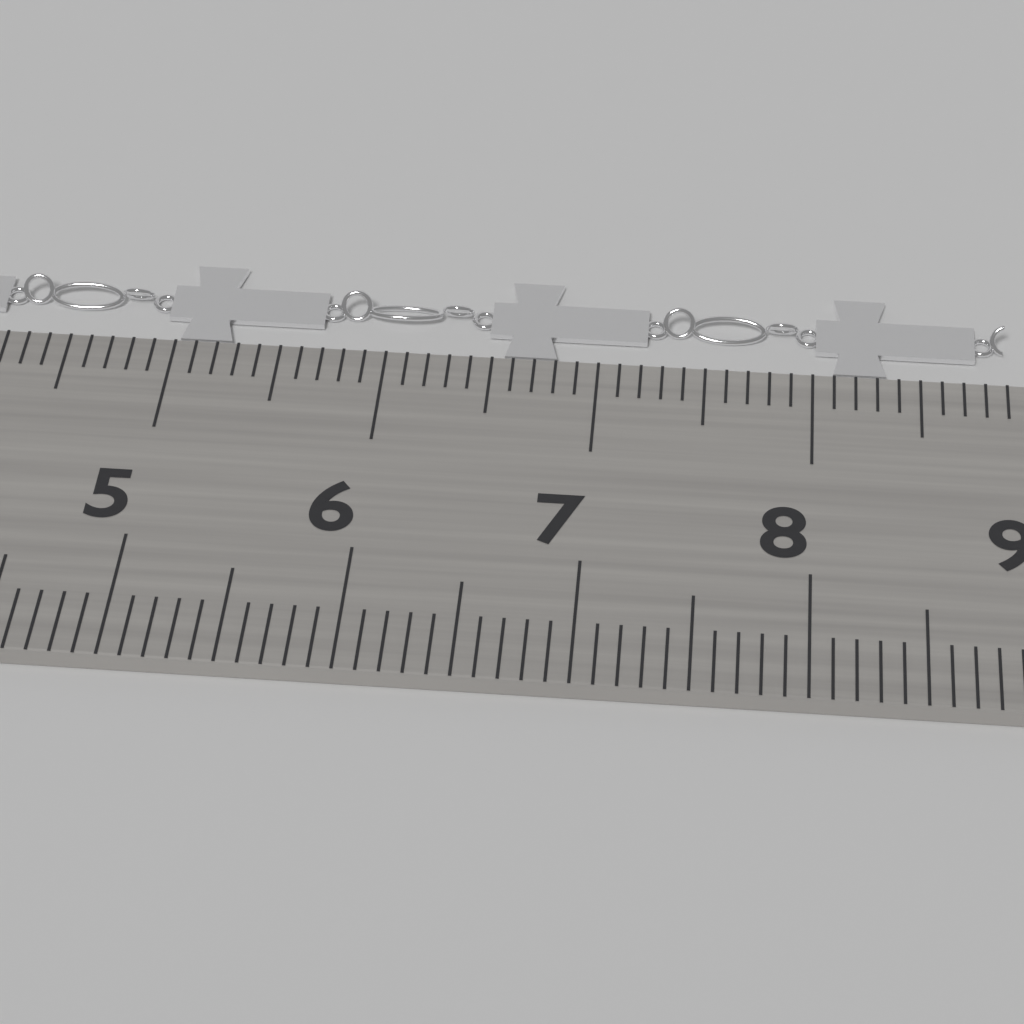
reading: 8.9 cm
